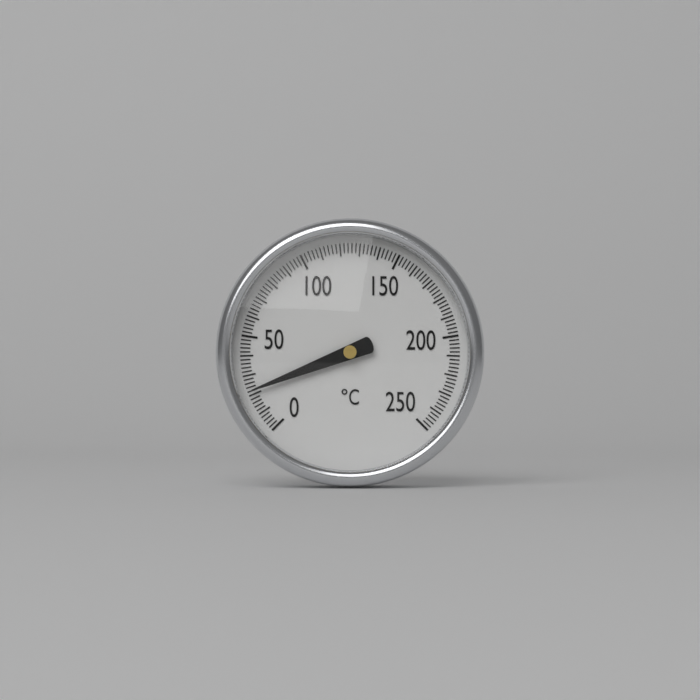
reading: 22 °C
